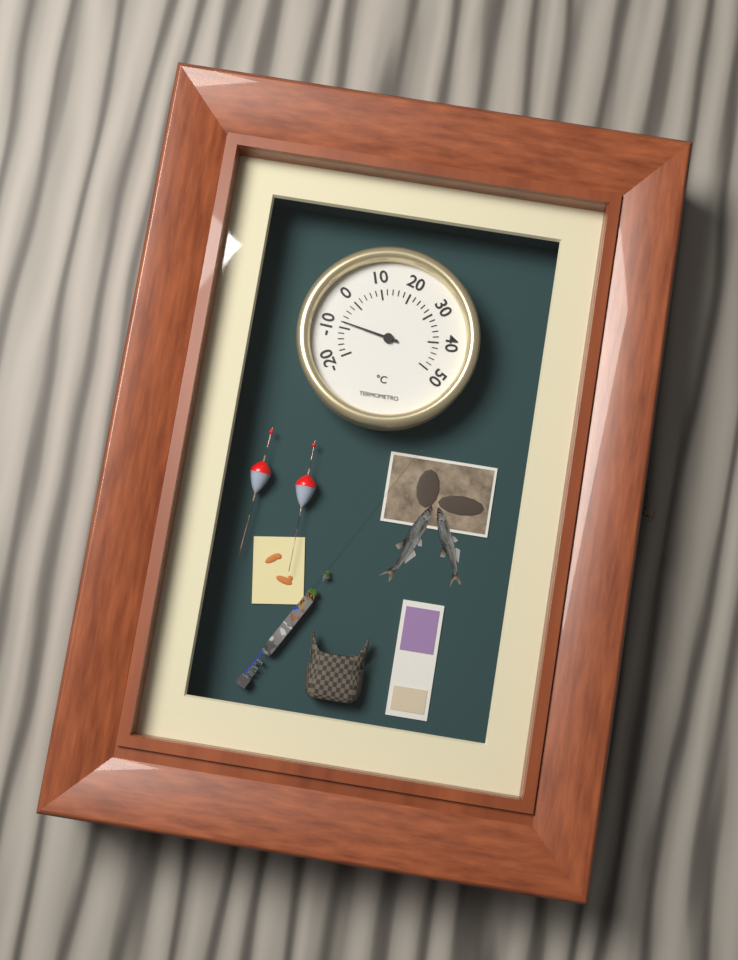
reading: -8 °C
